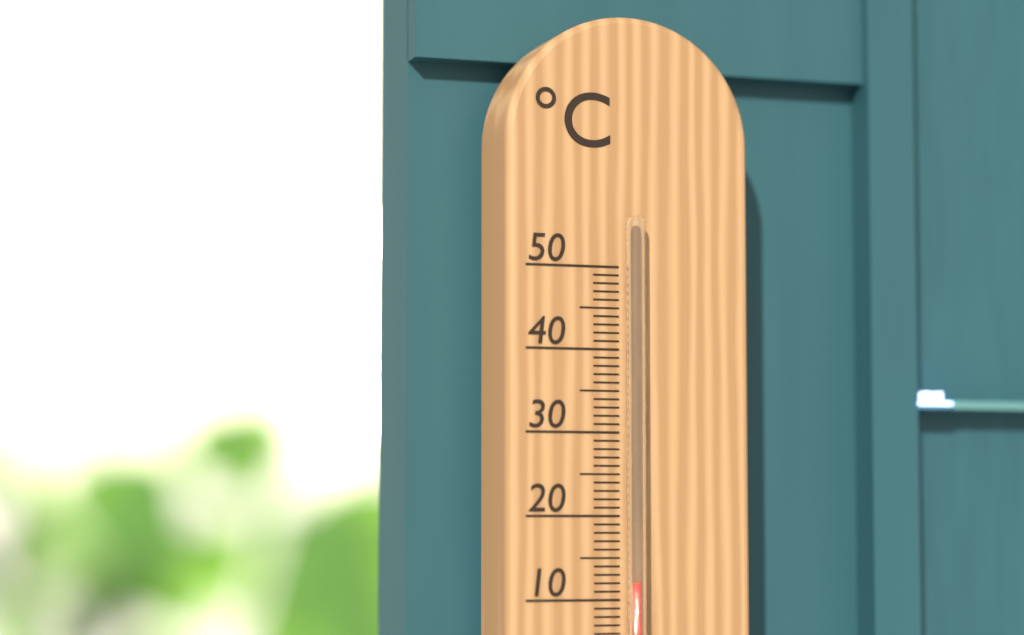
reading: 12 °C
